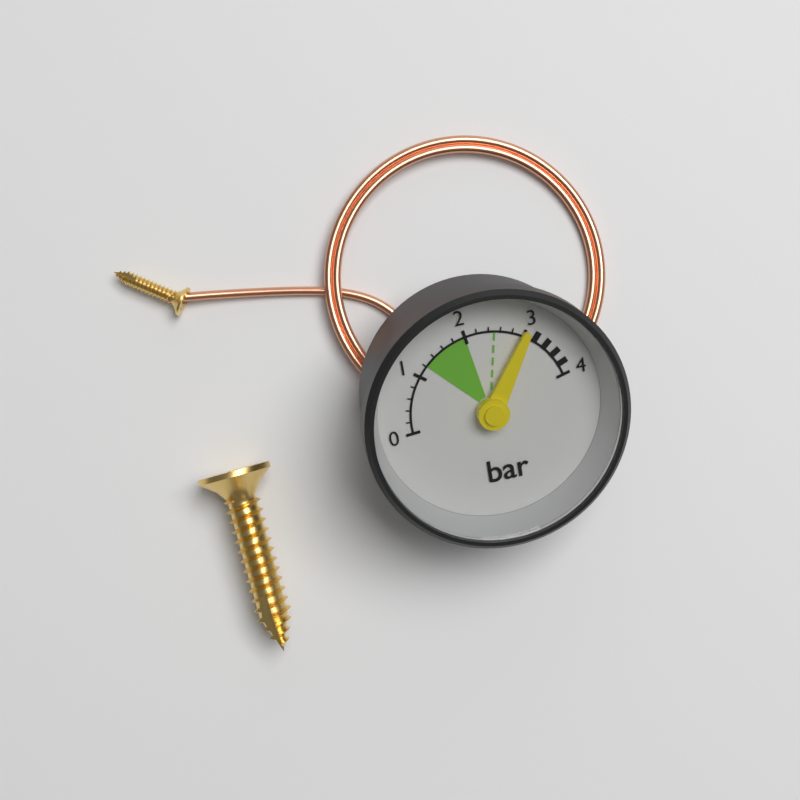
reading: 3.0 bar
